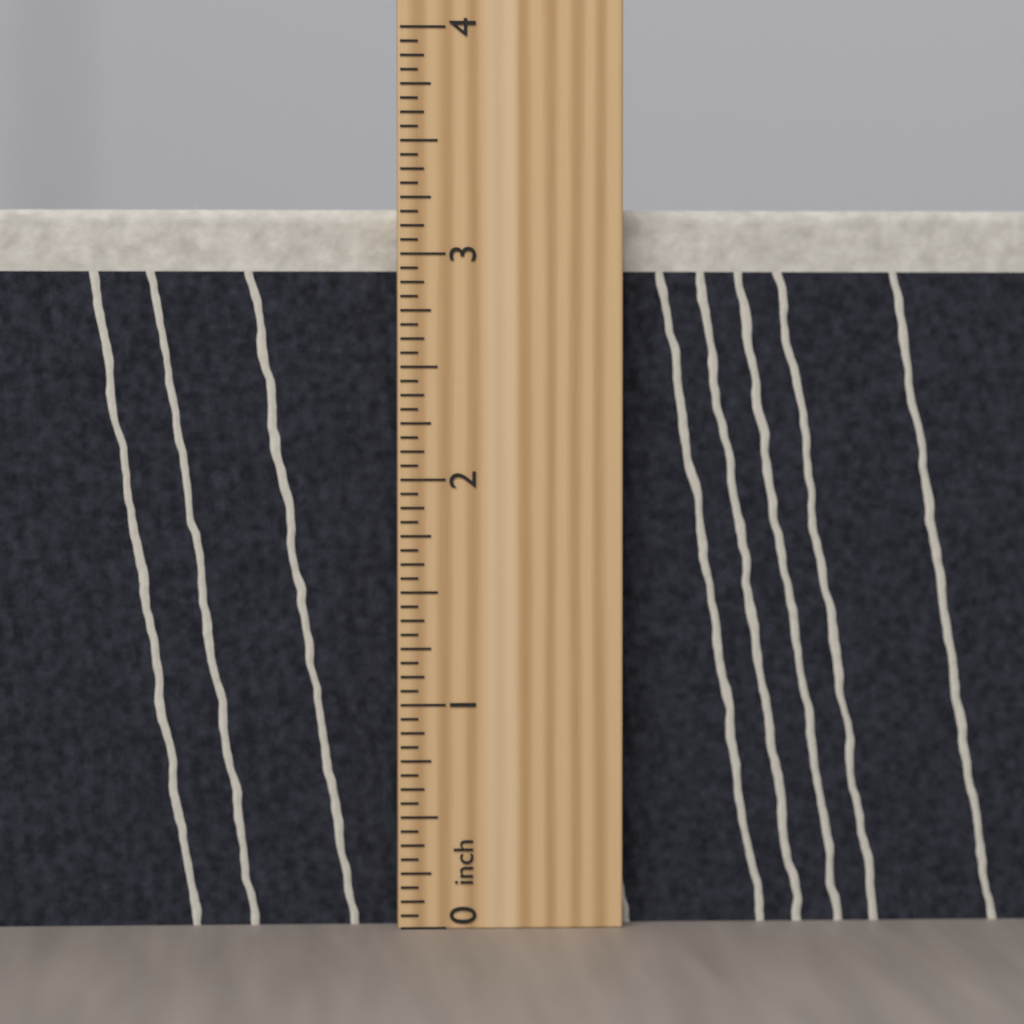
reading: 3.2500 inch
